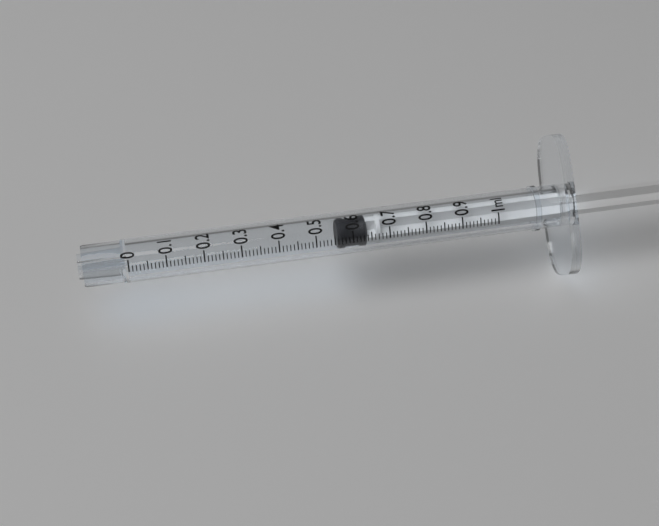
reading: 0.56 ml
